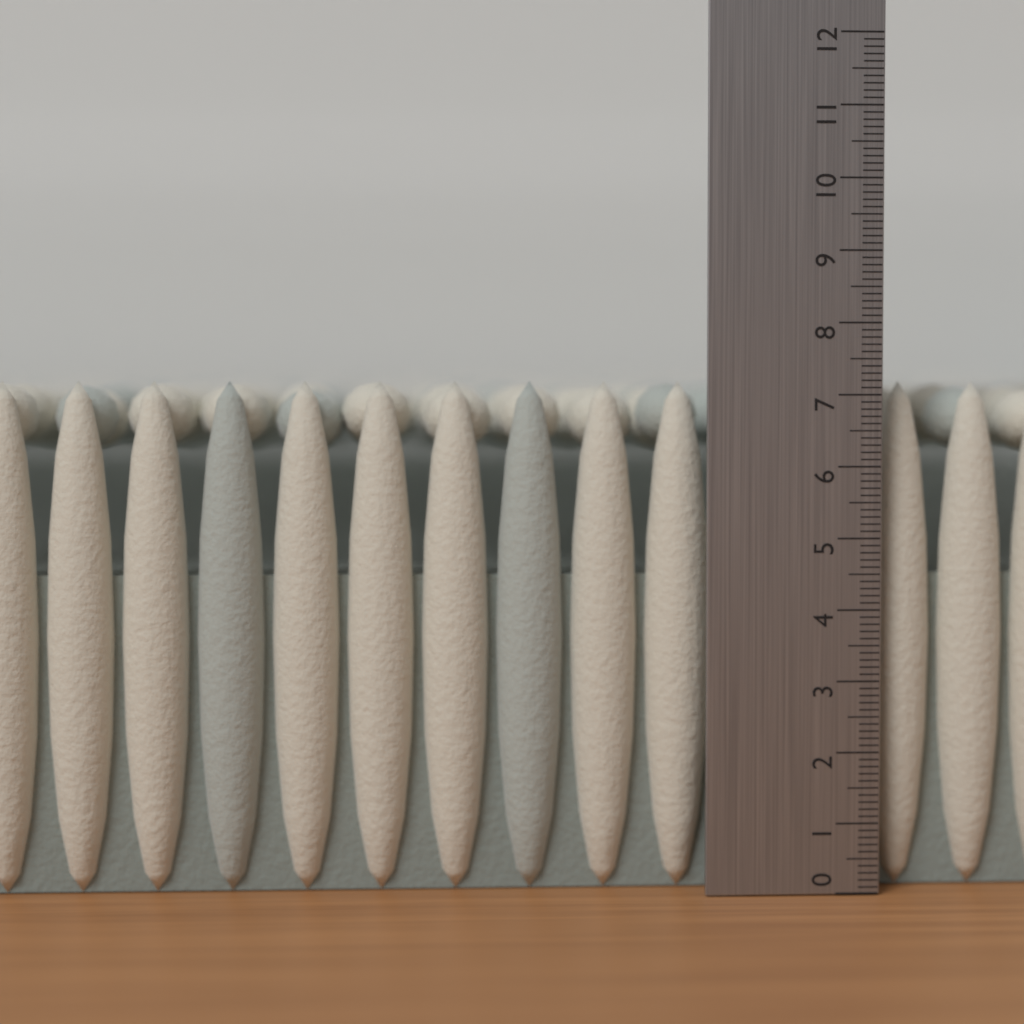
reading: 7.2 (no unit)
